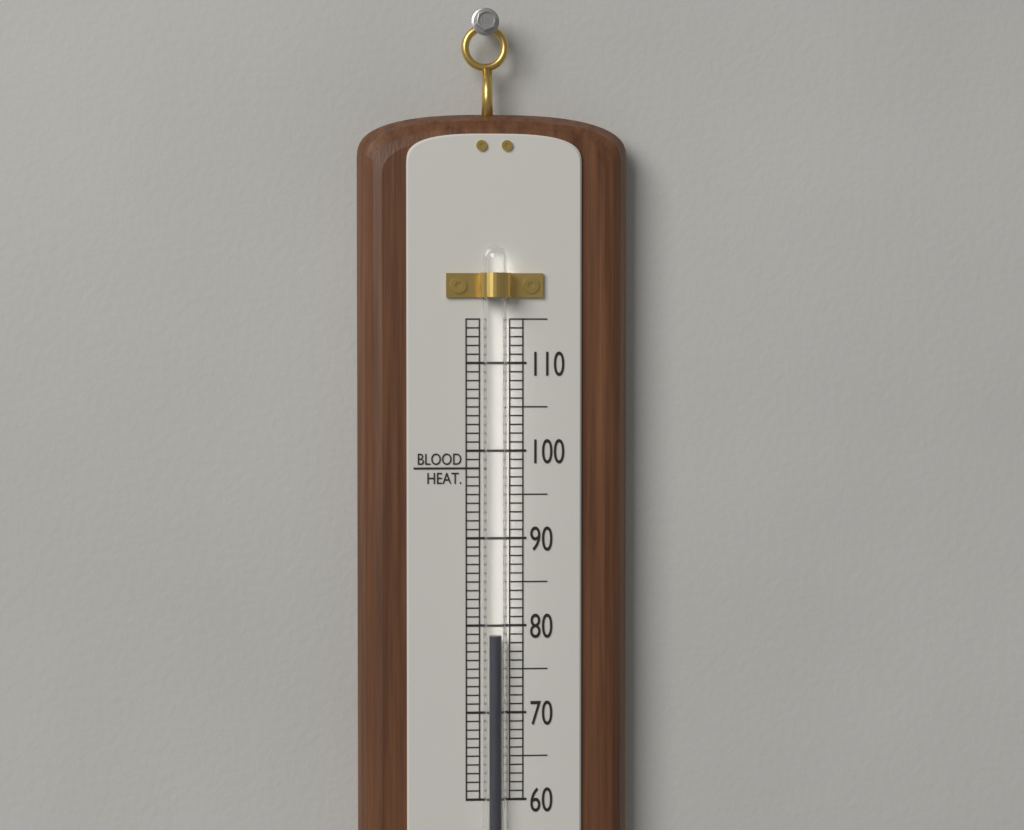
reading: 79 (no unit)
